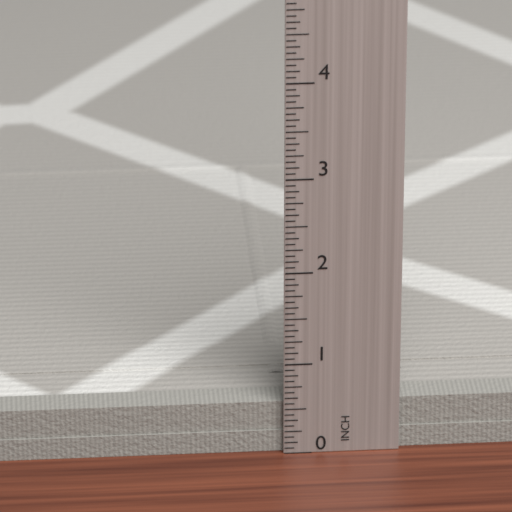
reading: 0.5625 in
